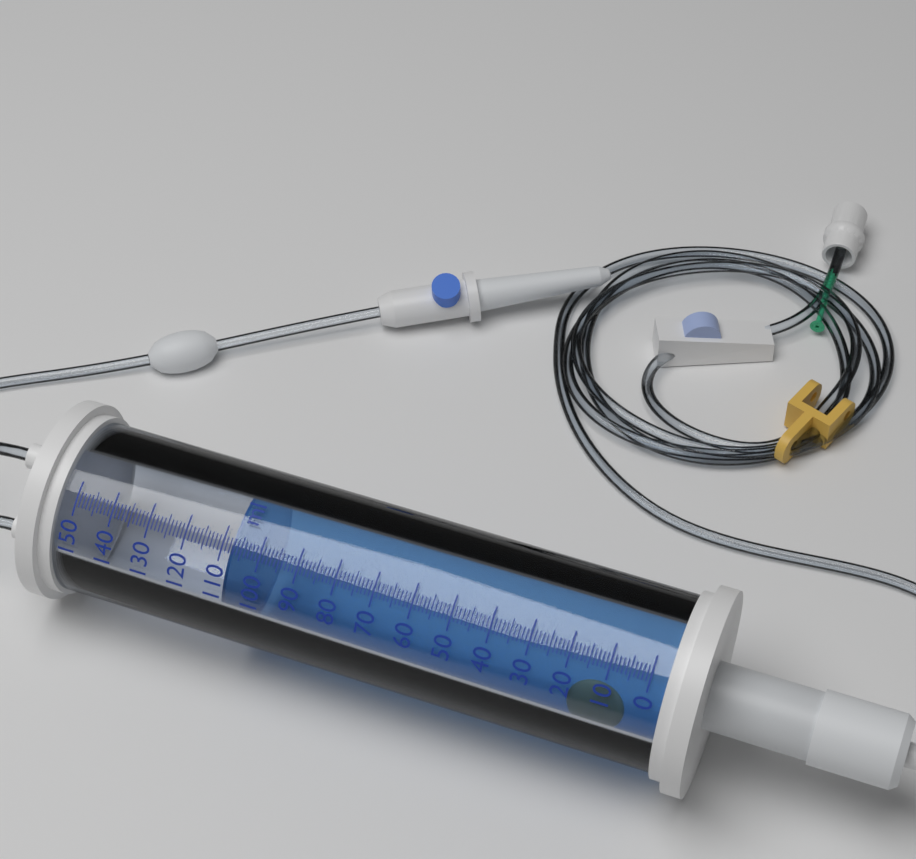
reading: 108 ml
